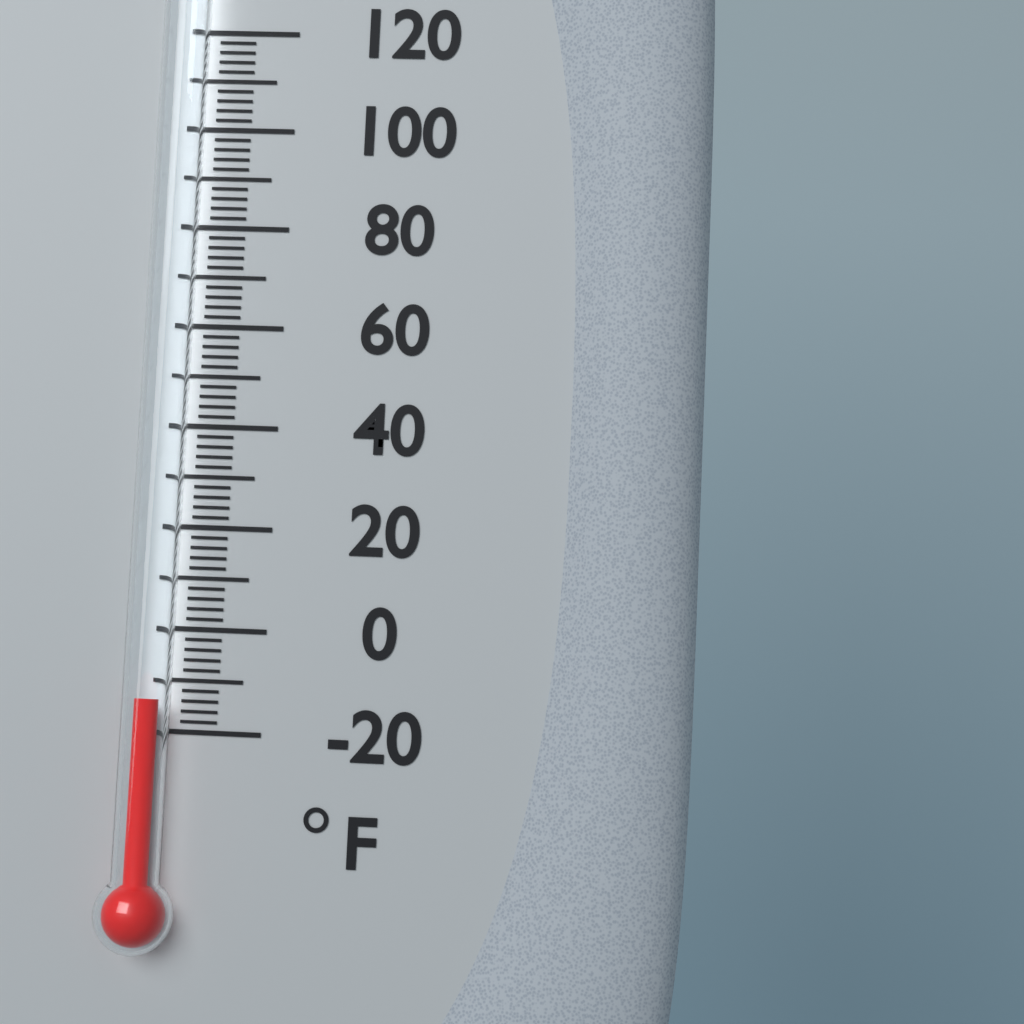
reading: -14 °F
